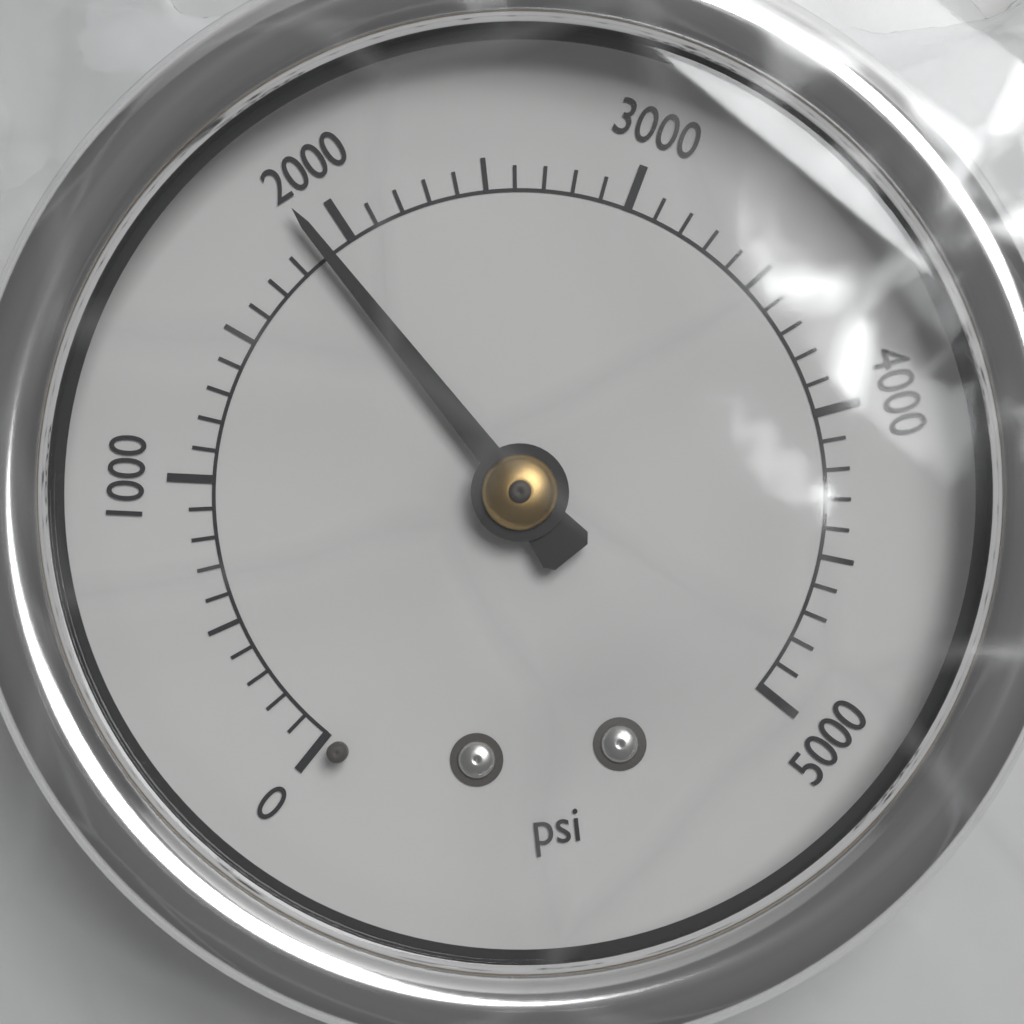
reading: 1900 psi
